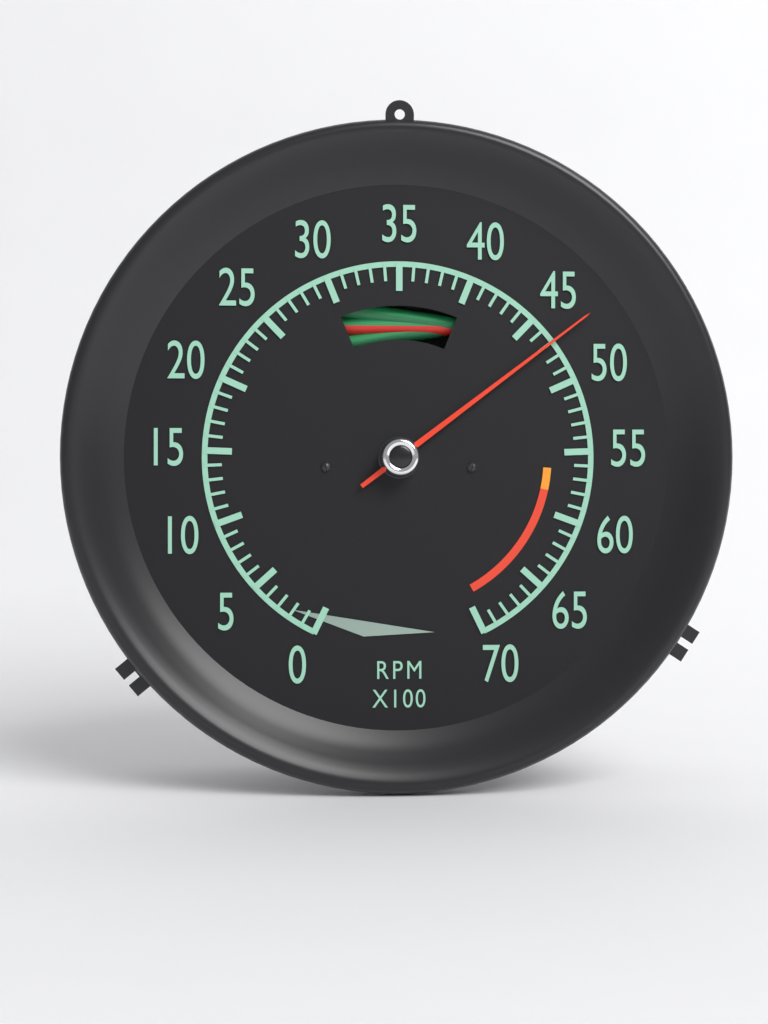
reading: 47 RPM x100
